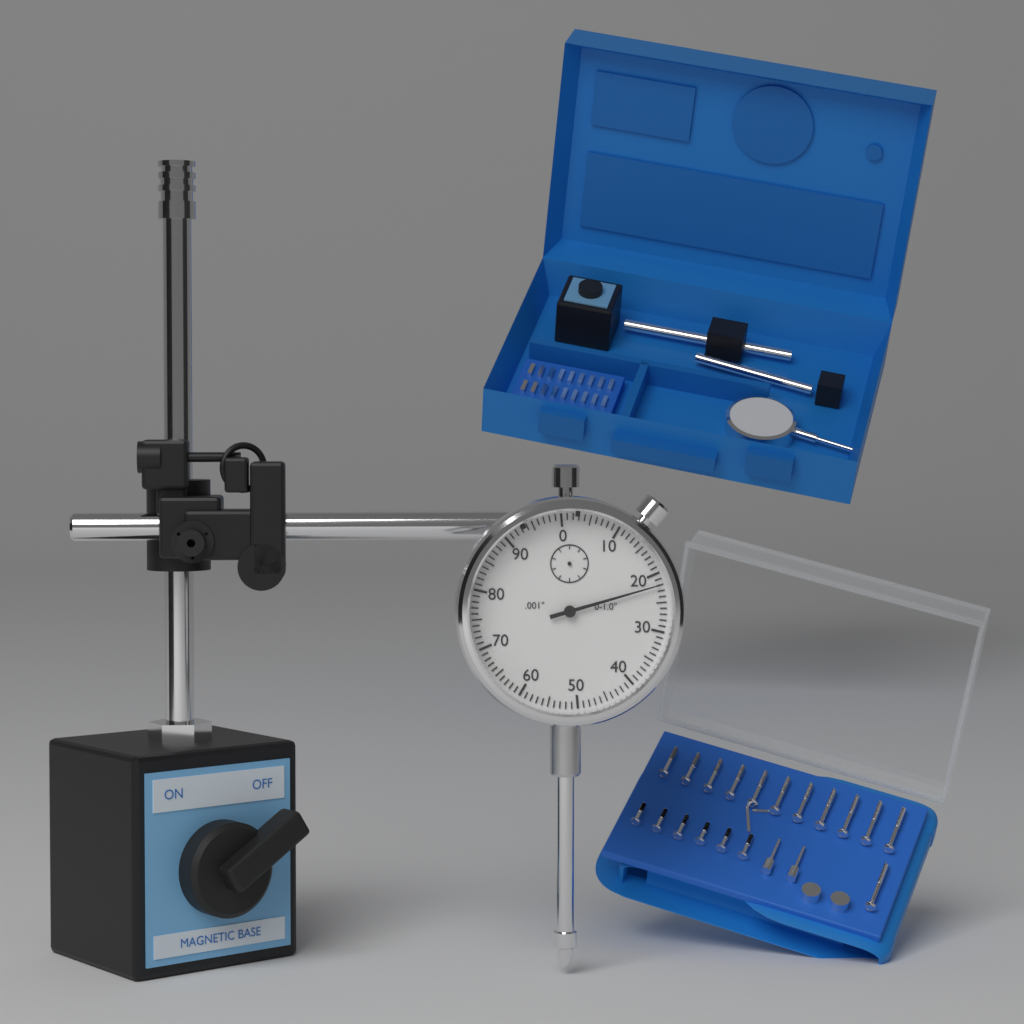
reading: 0.022 in
